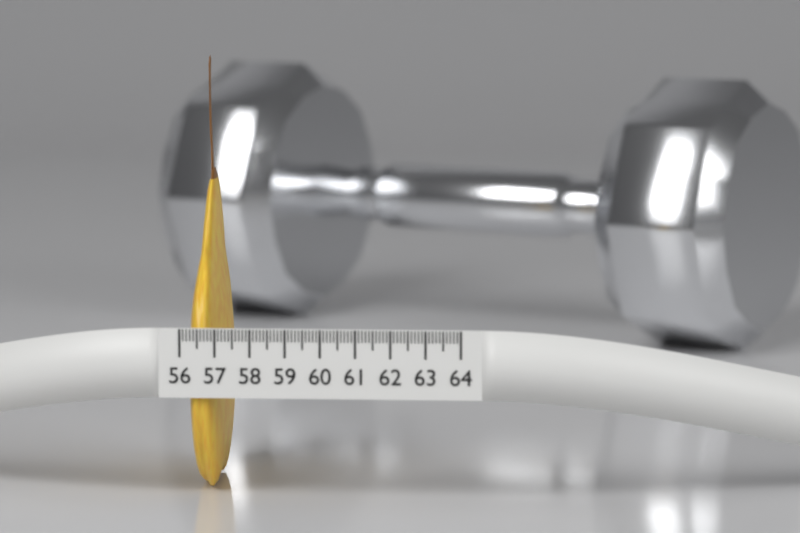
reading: 57.1 (no unit)
